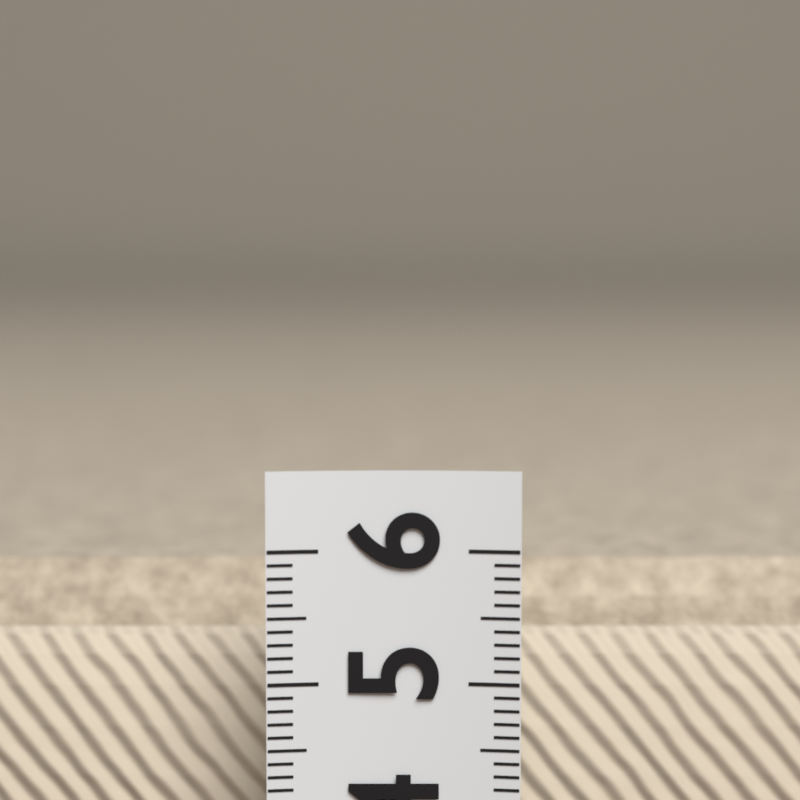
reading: 5.6 (no unit)
